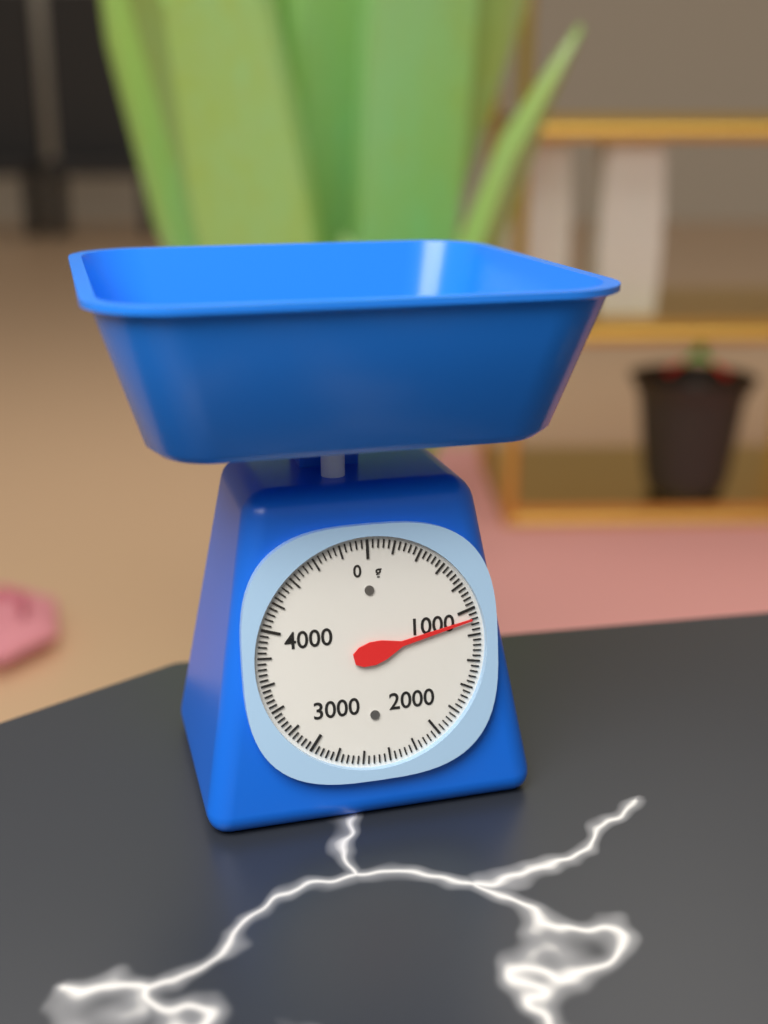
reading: 1080 g
